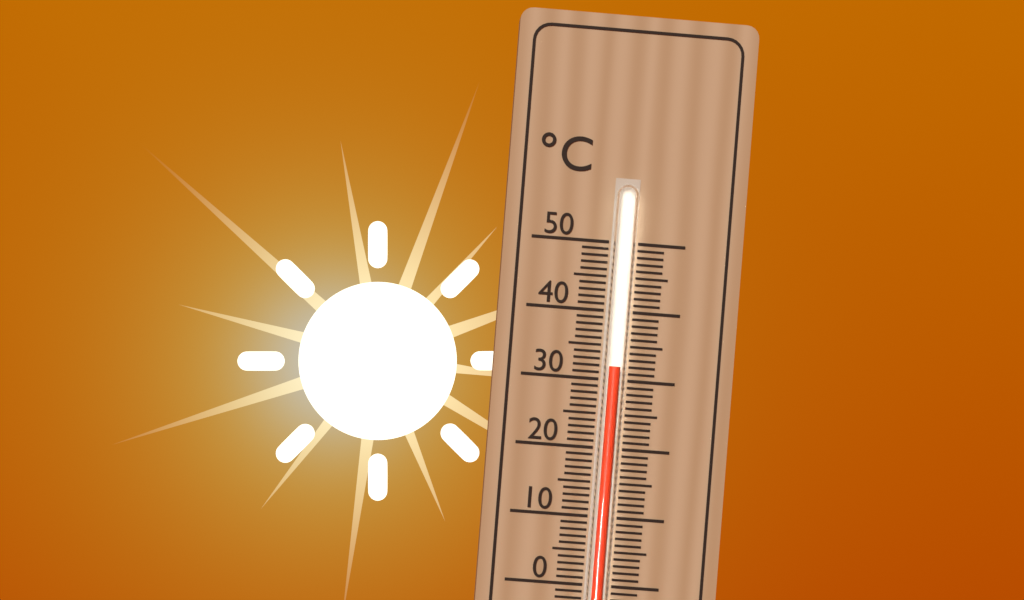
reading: 32 °C
